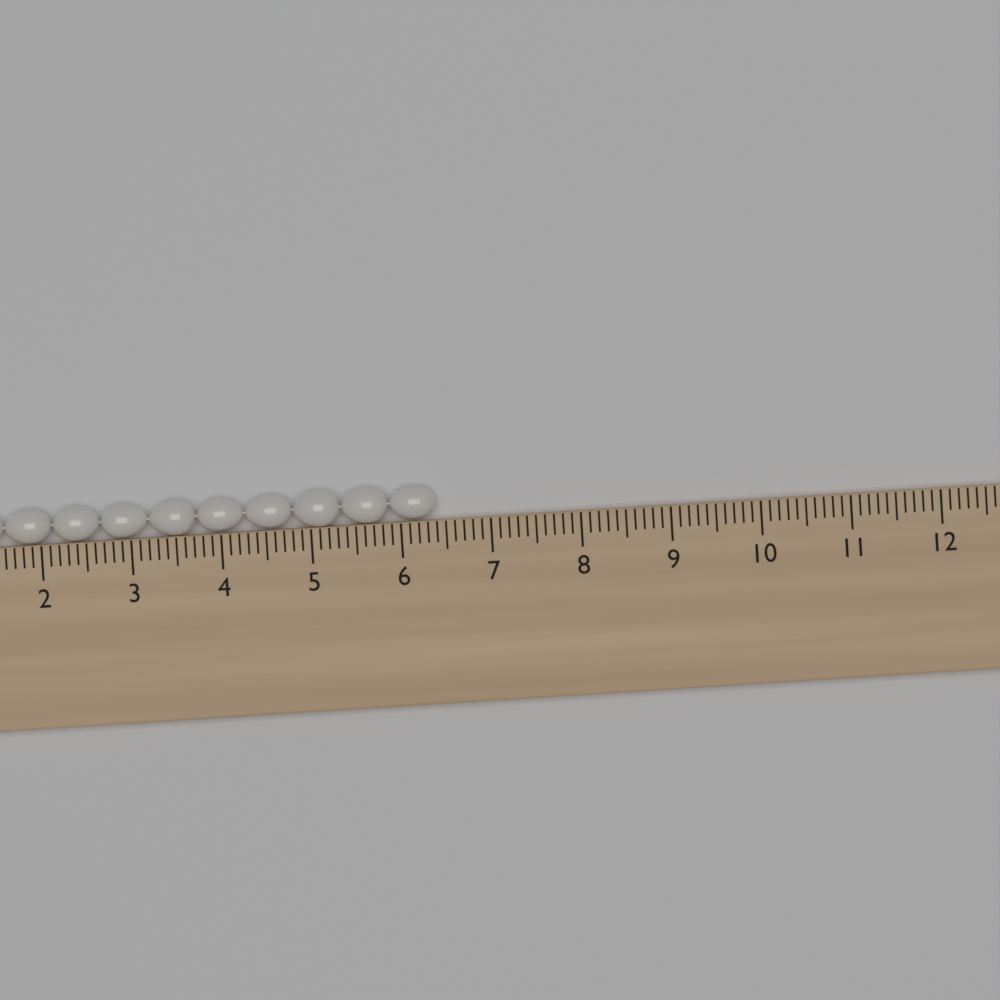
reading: 6.4 cm
